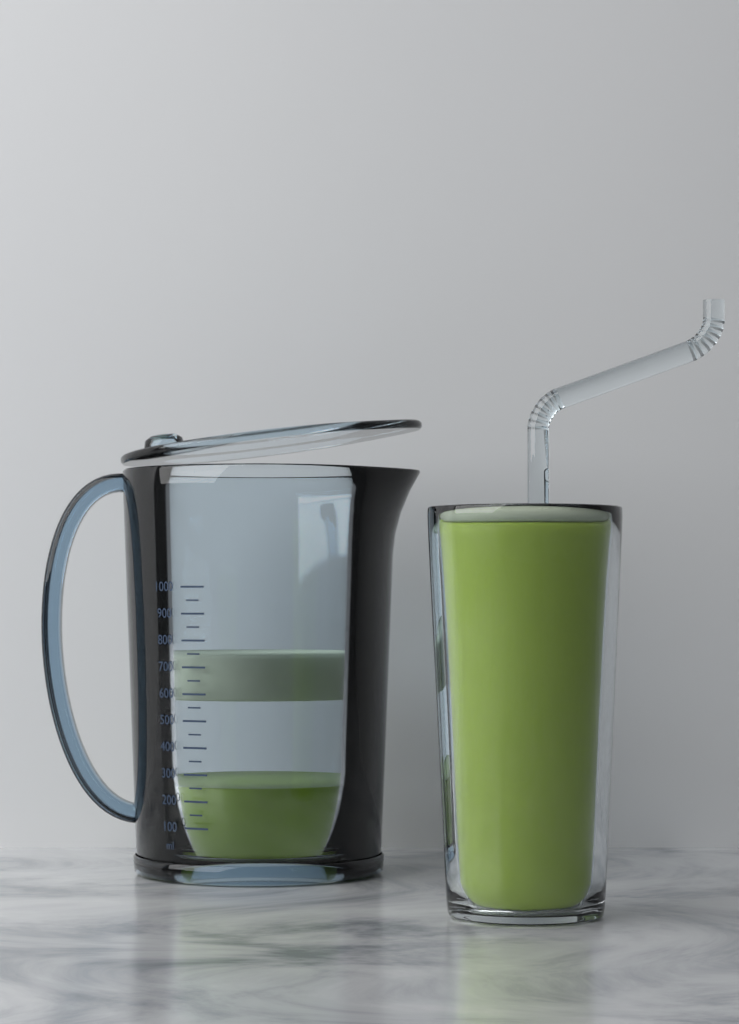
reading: 250 ml
